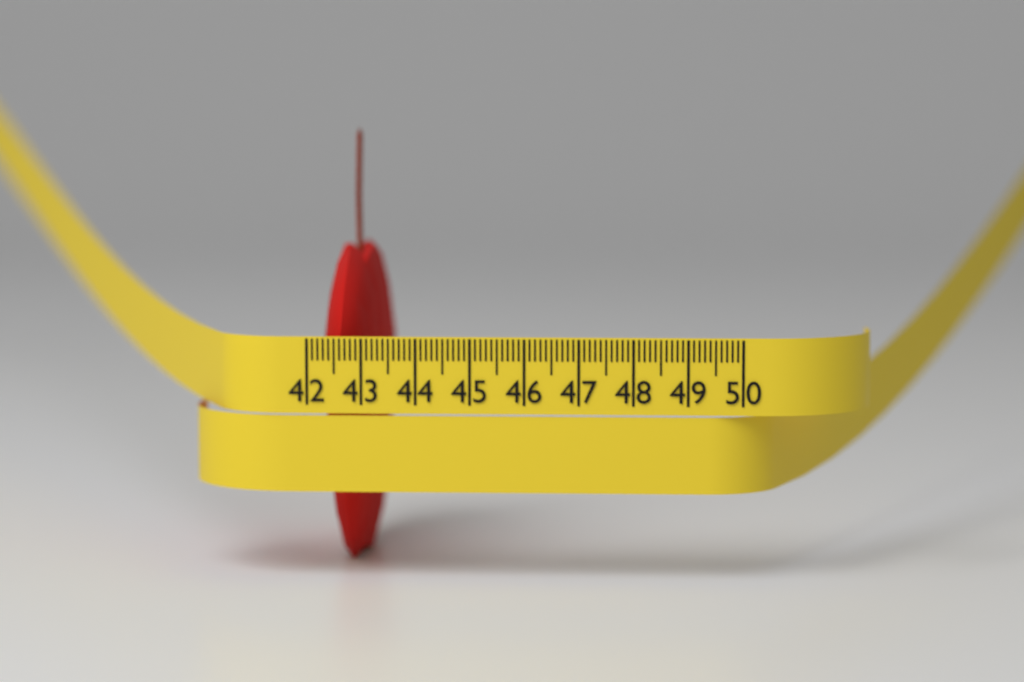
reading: 43.2 cm
